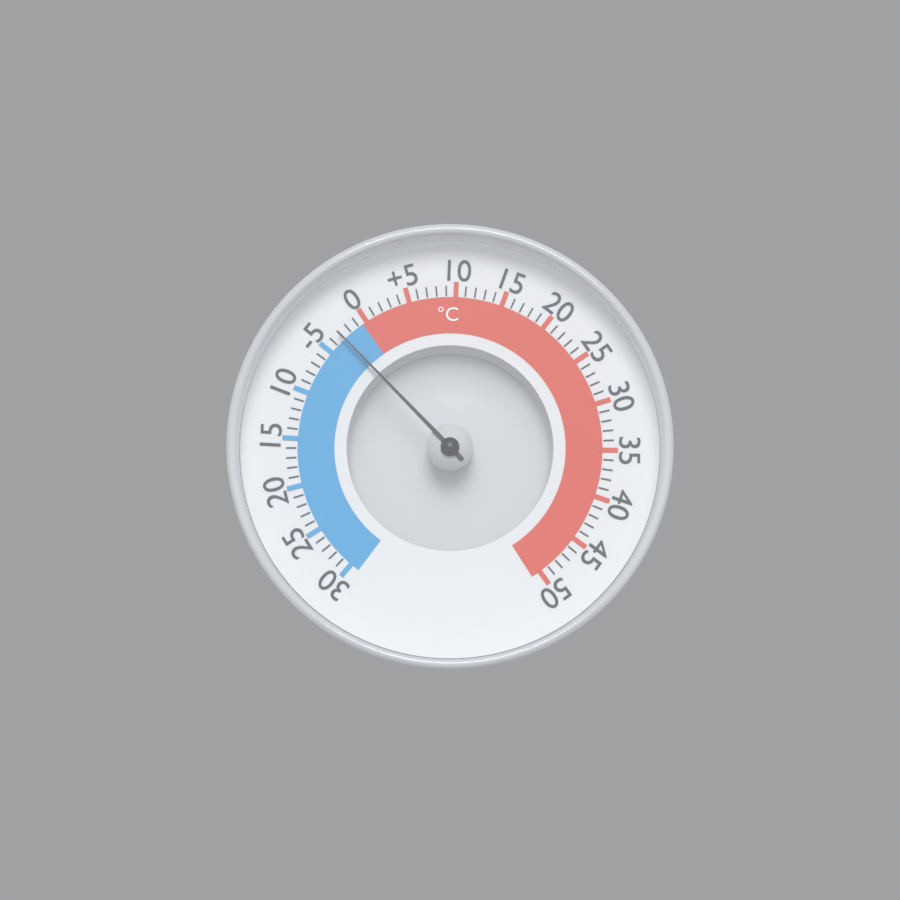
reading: -3 °C
